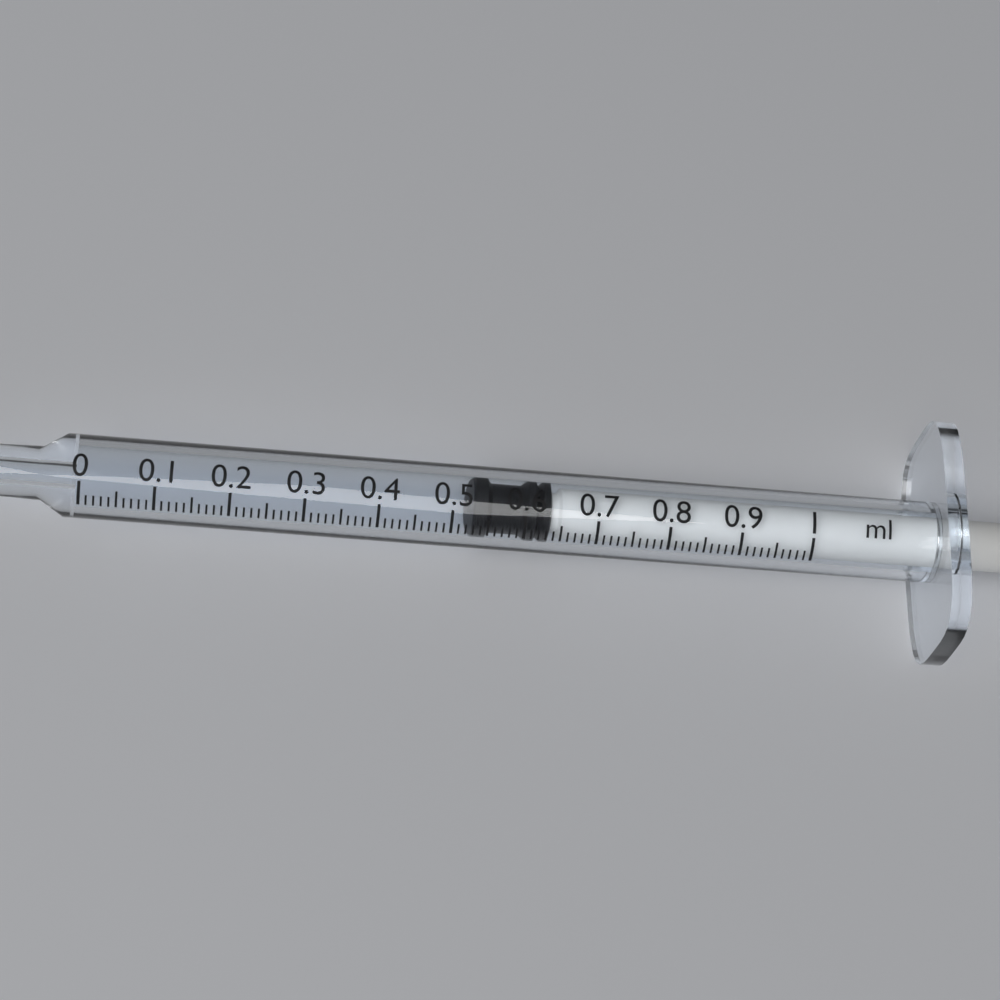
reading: 0.53 ml
